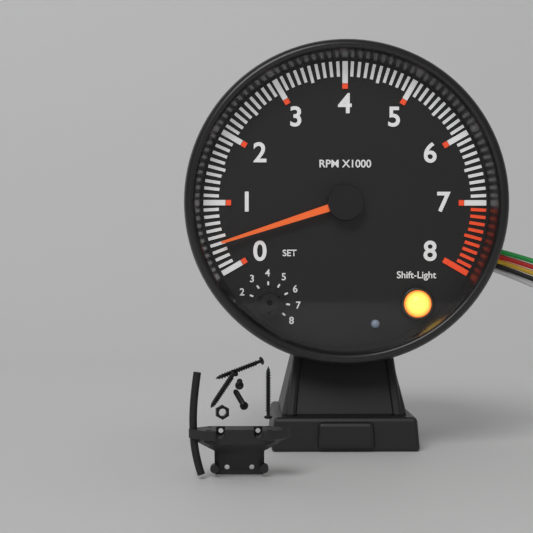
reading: 400 RPM
